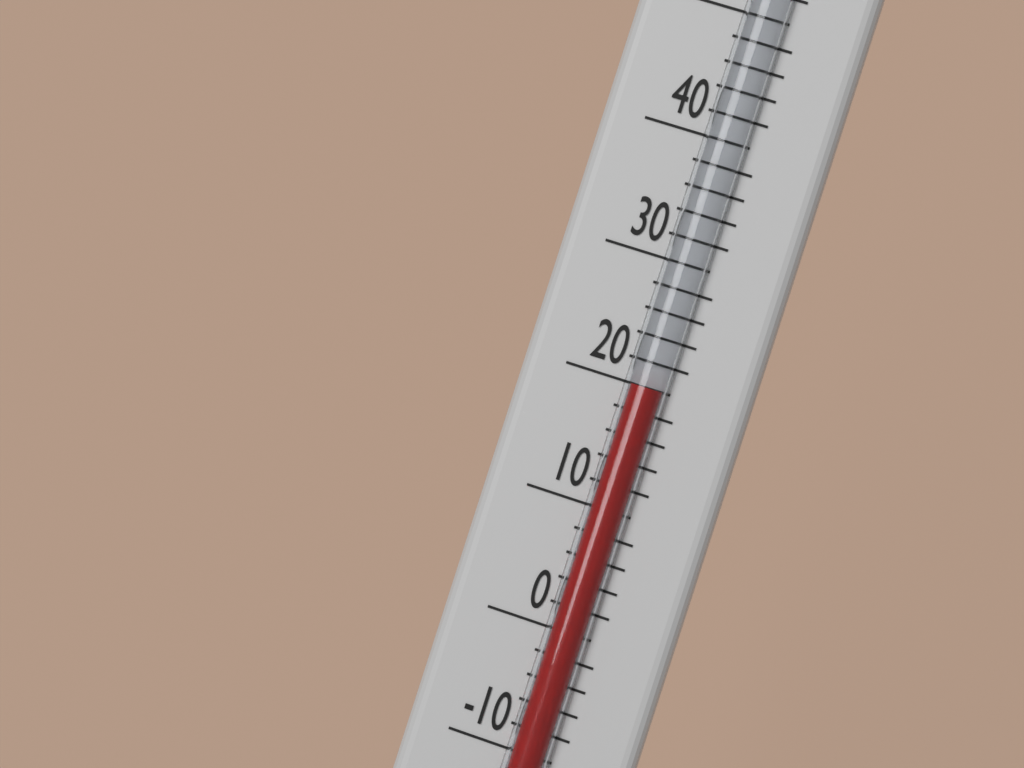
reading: 20 °F
